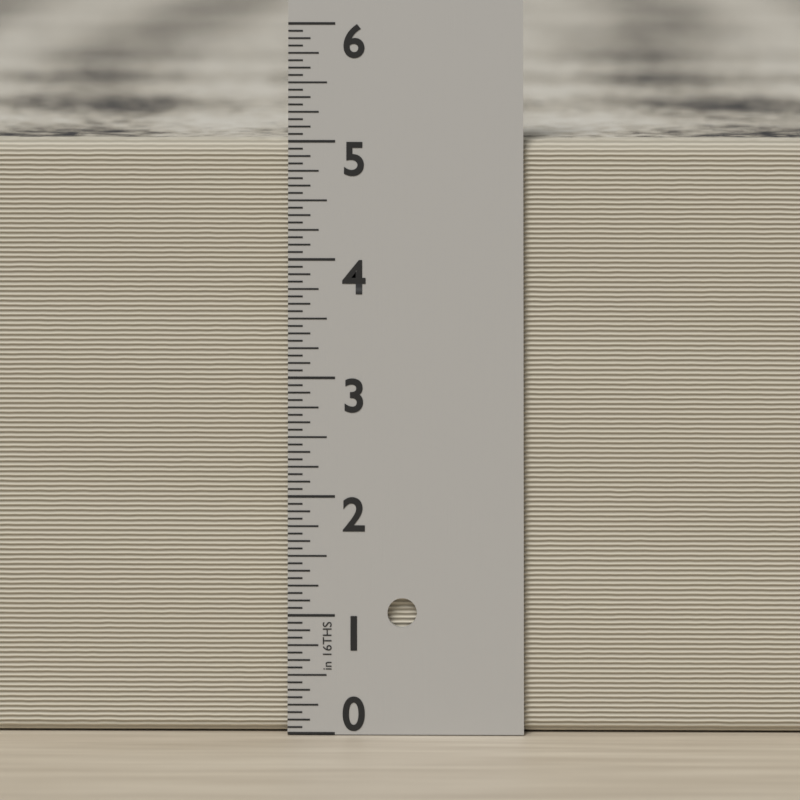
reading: 5.0000 in
